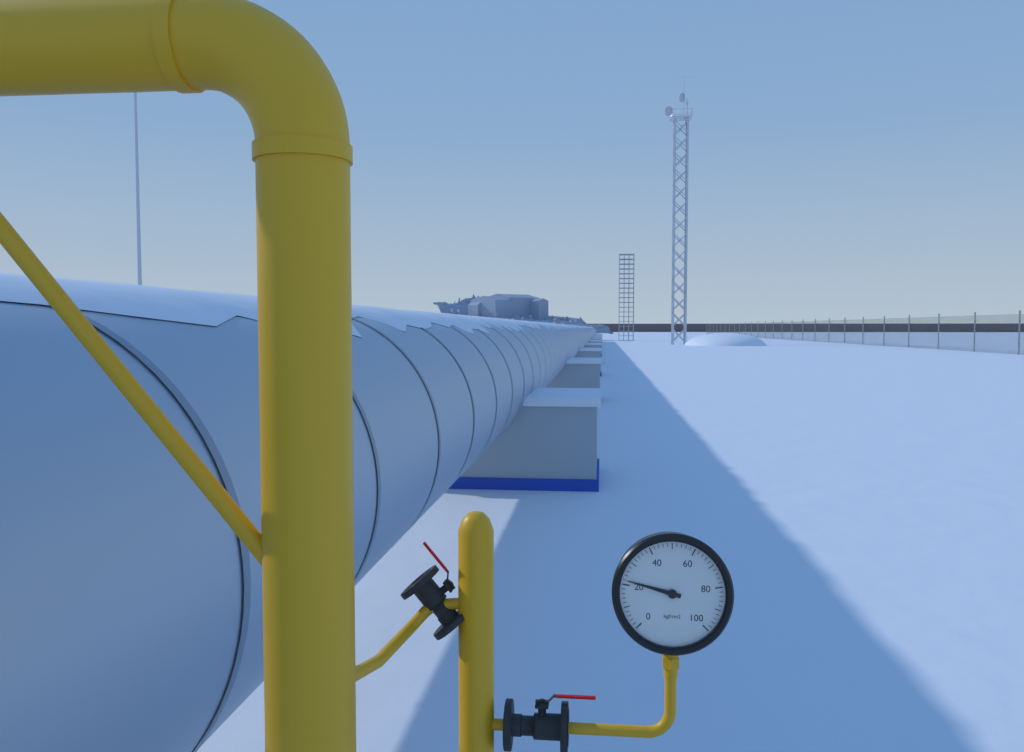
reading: 22 kgf/cm2
